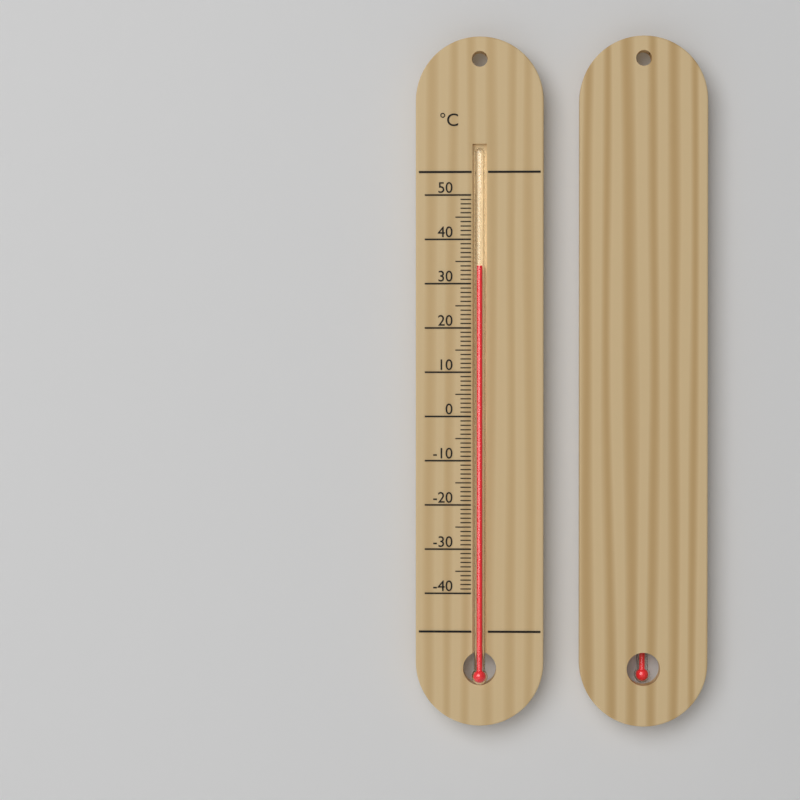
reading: 34 °C
